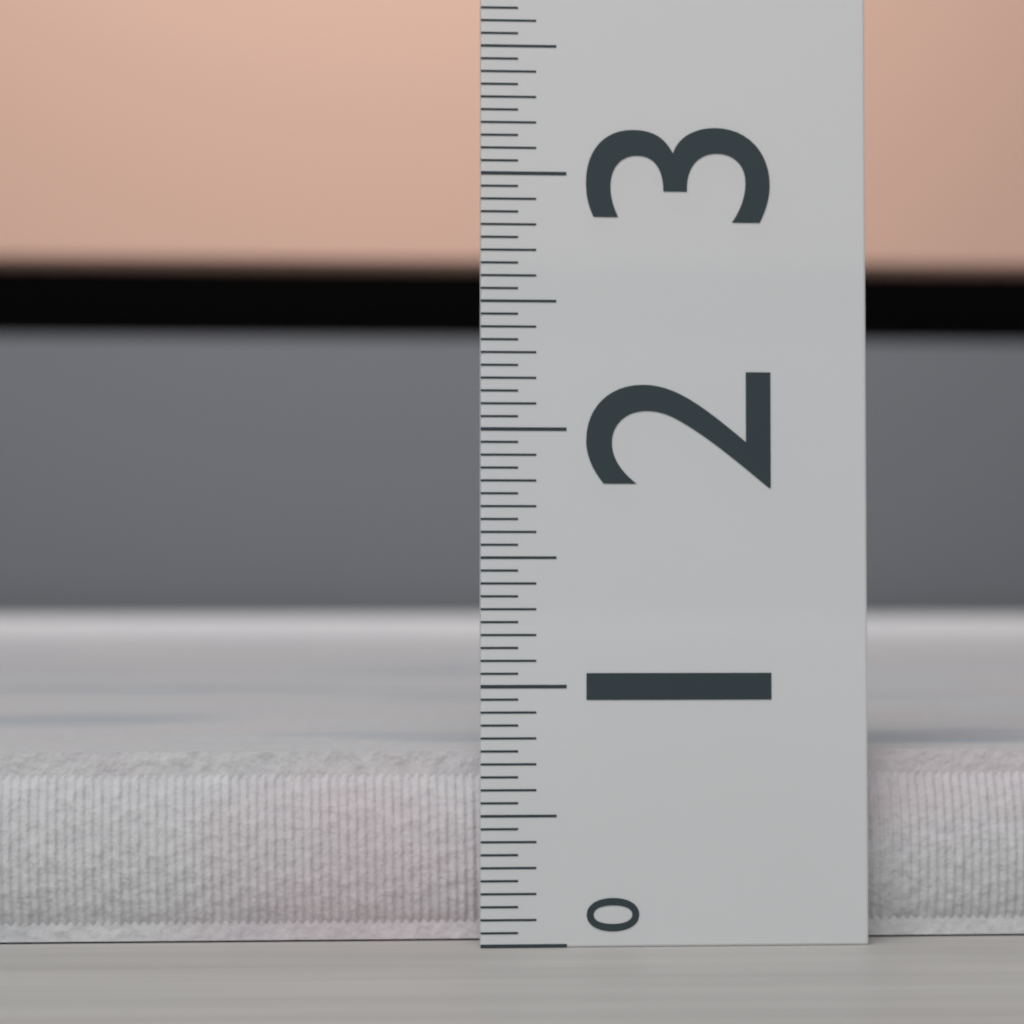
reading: 0.75 (no unit)
